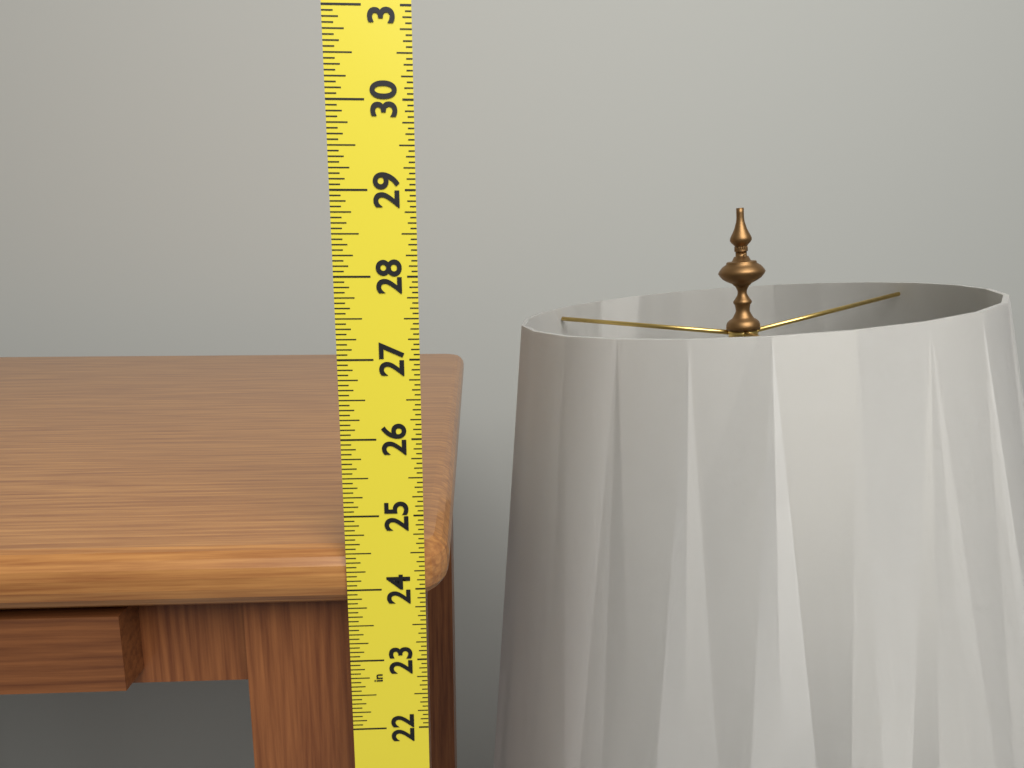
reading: 24.5000 in
